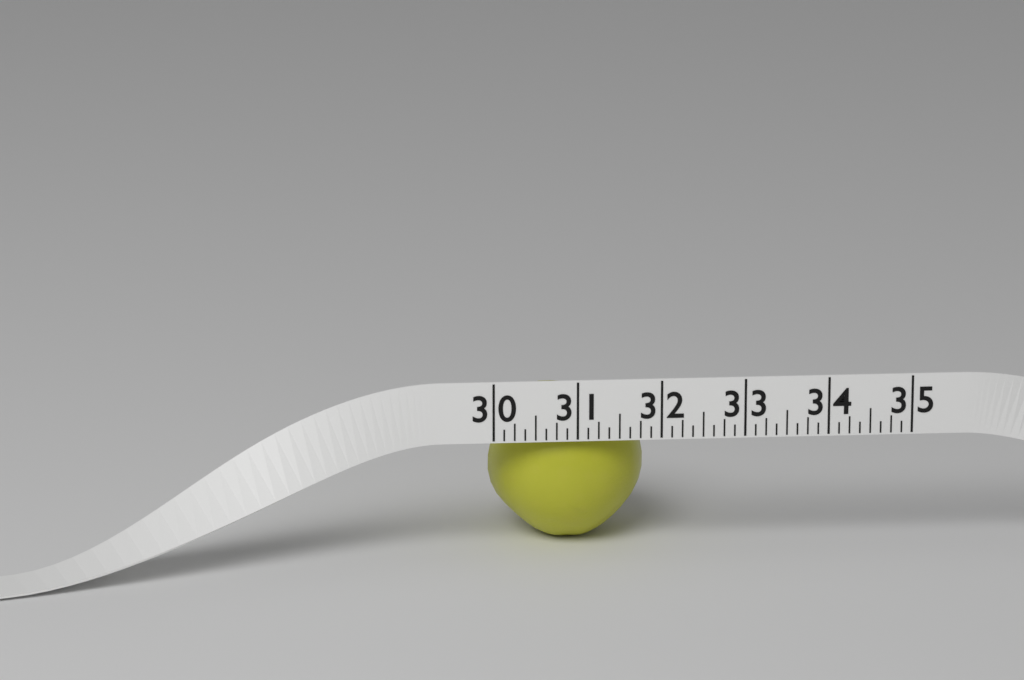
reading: 31.875 (no unit)
